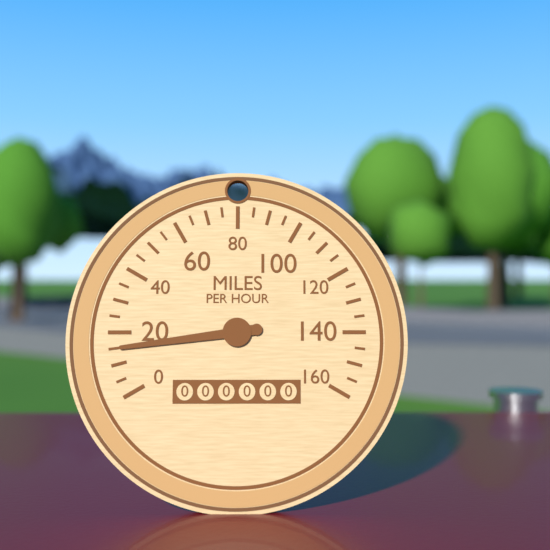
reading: 15 mph
